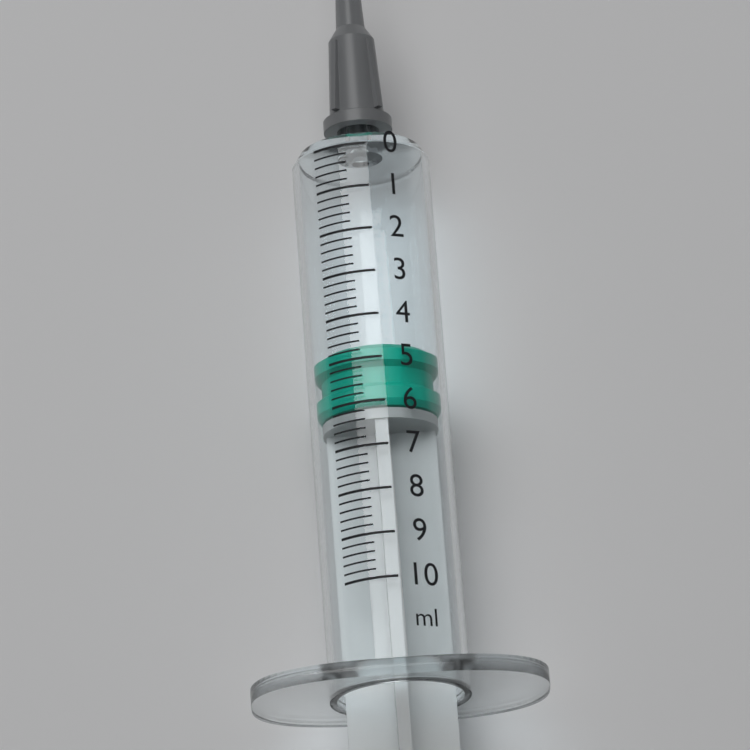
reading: 4.6 ml
